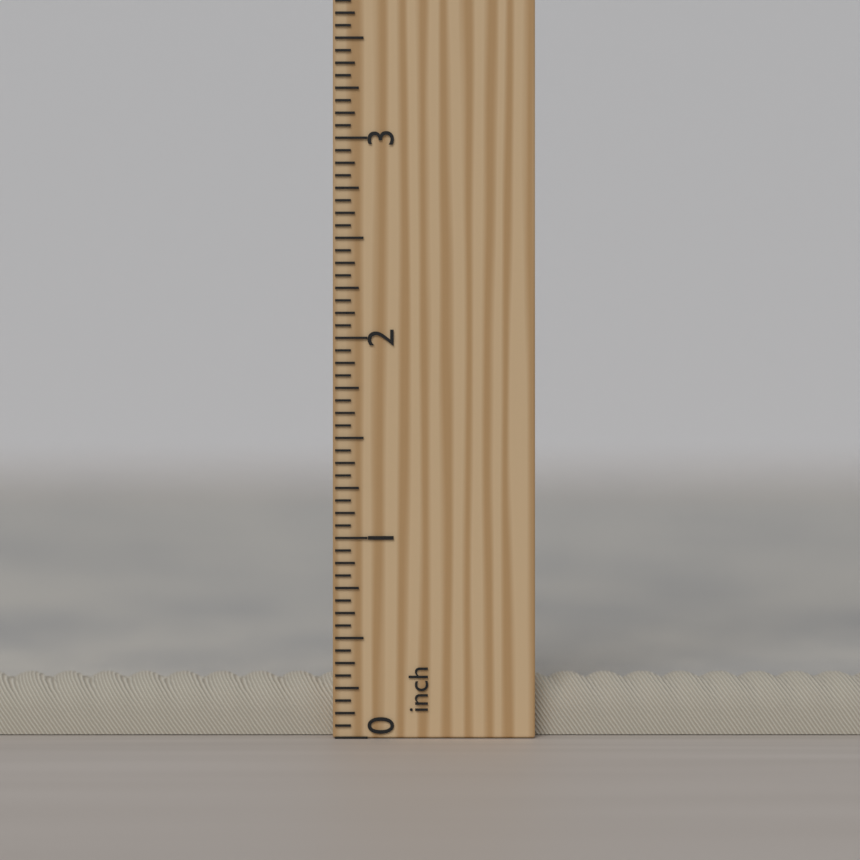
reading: 0.3000 inch
